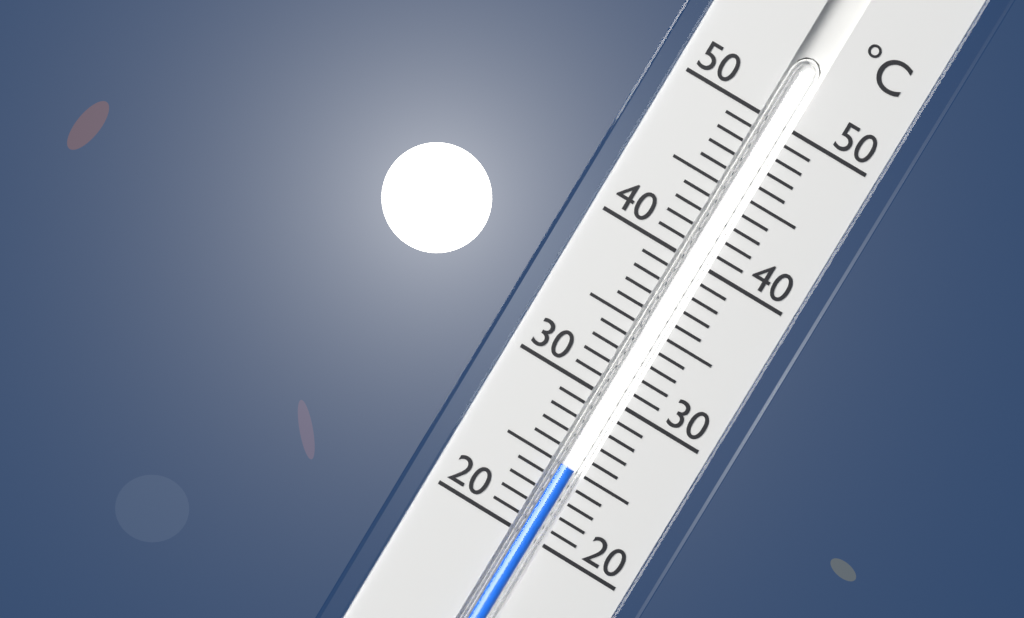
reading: 25 °C
